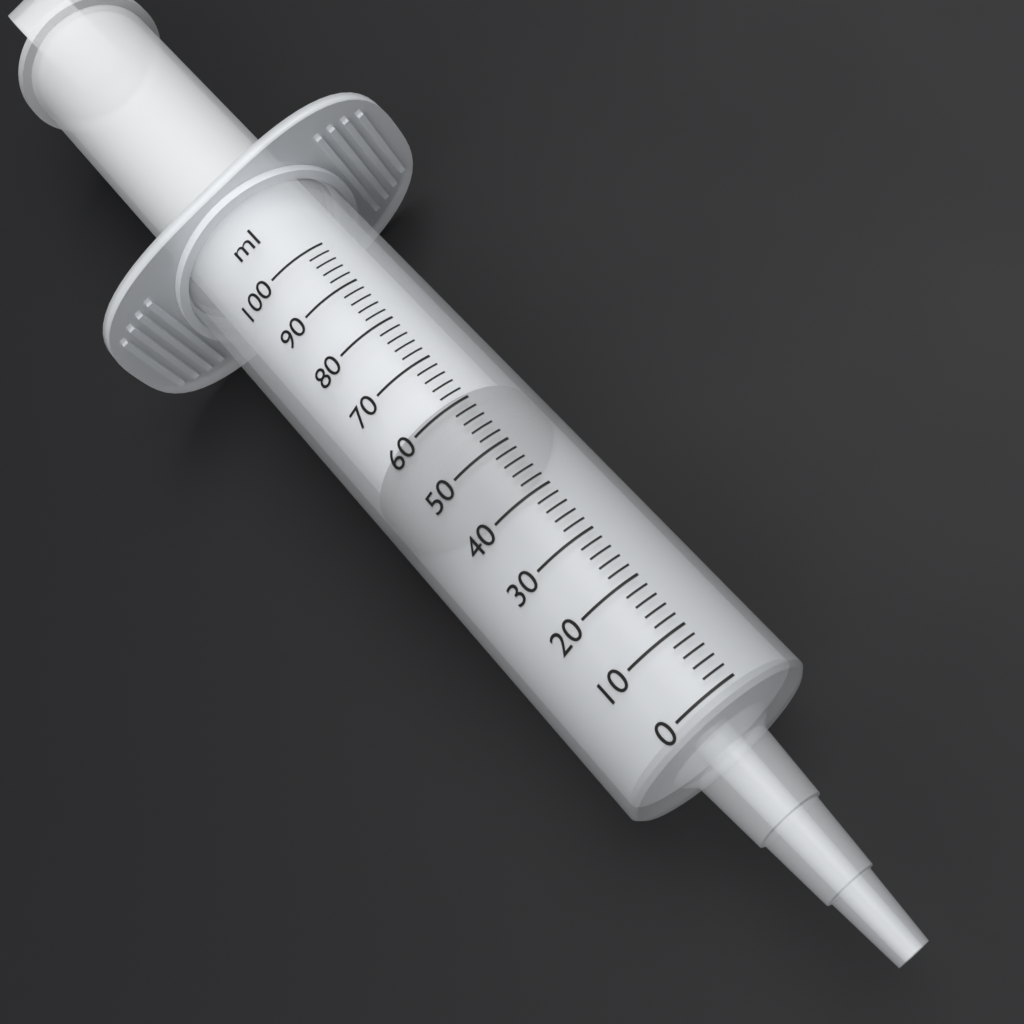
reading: 54 ml
